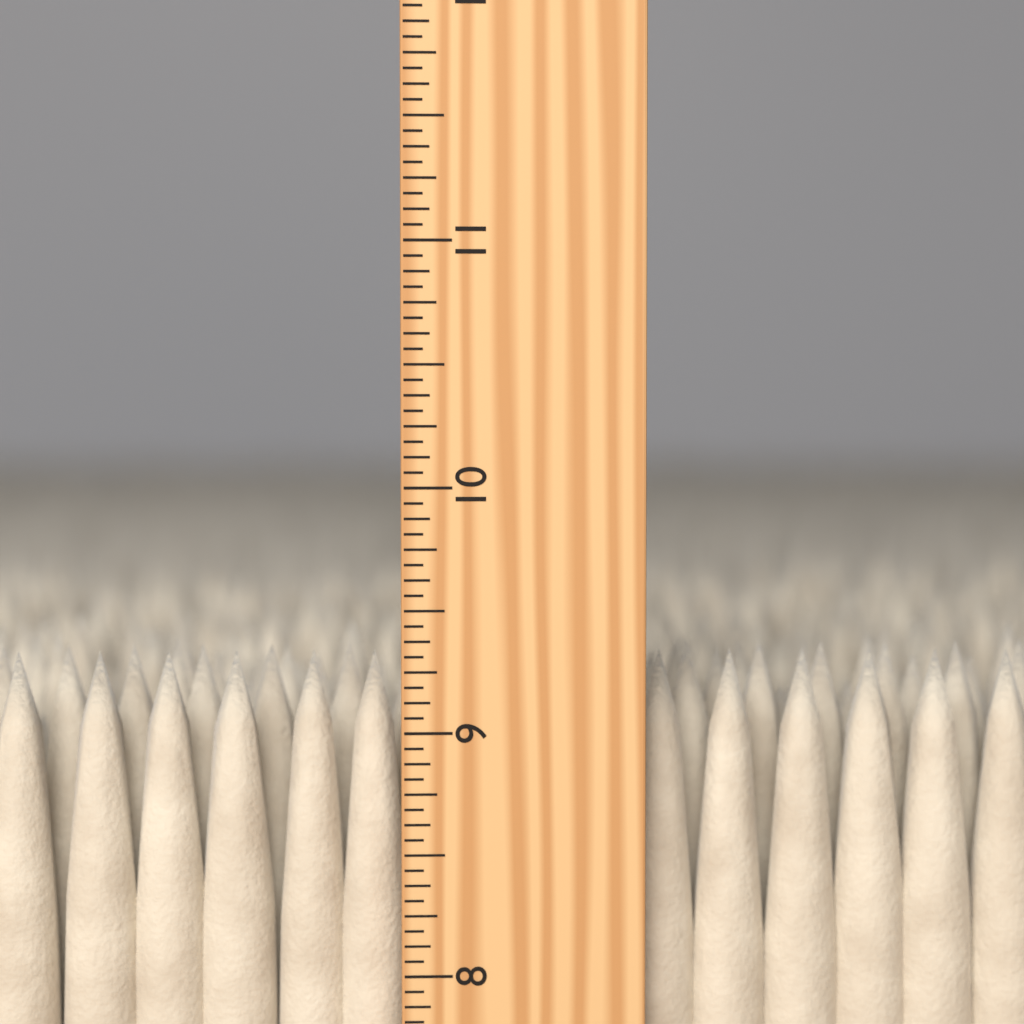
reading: 9.3125 inch
